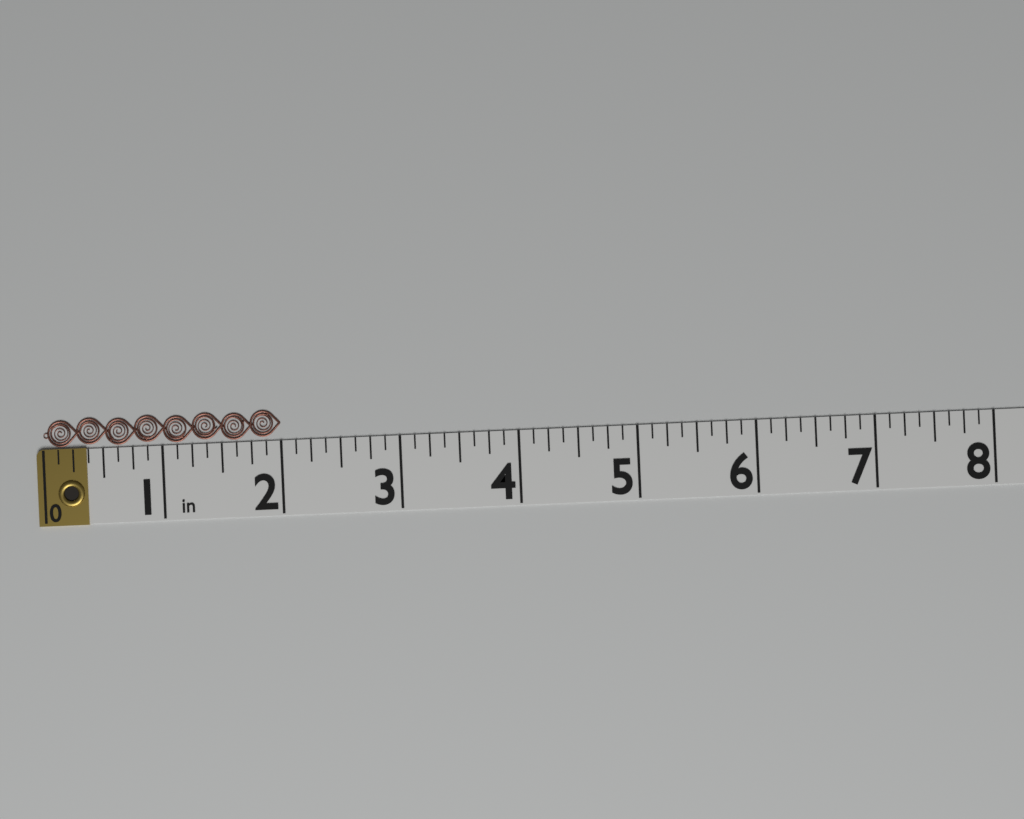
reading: 2.000 in
